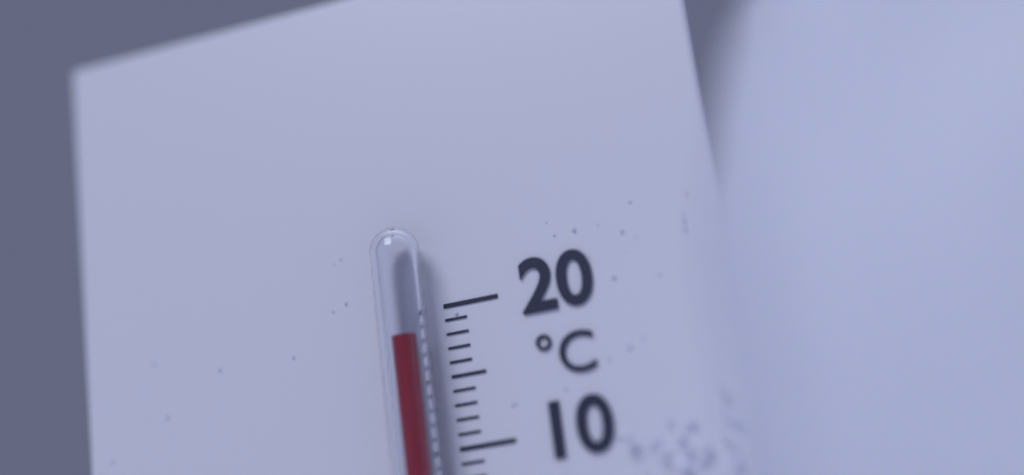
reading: 18 °C
